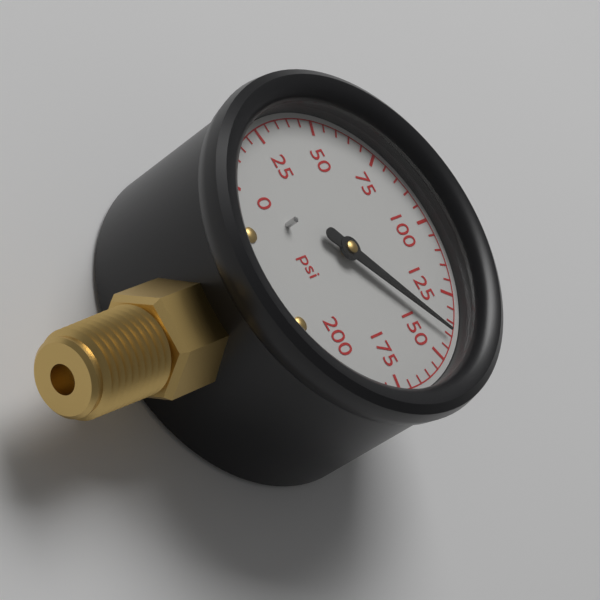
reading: 140 psi
